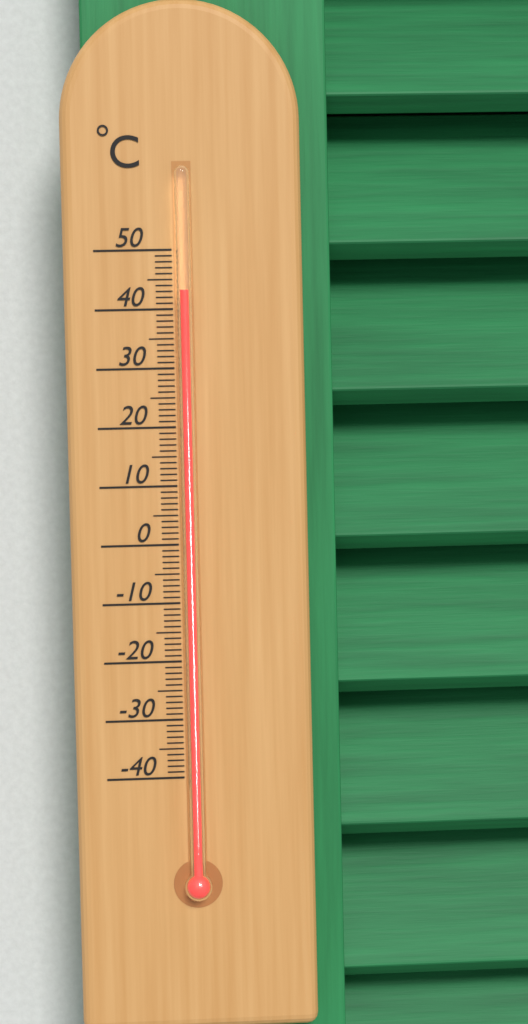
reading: 43 °C
